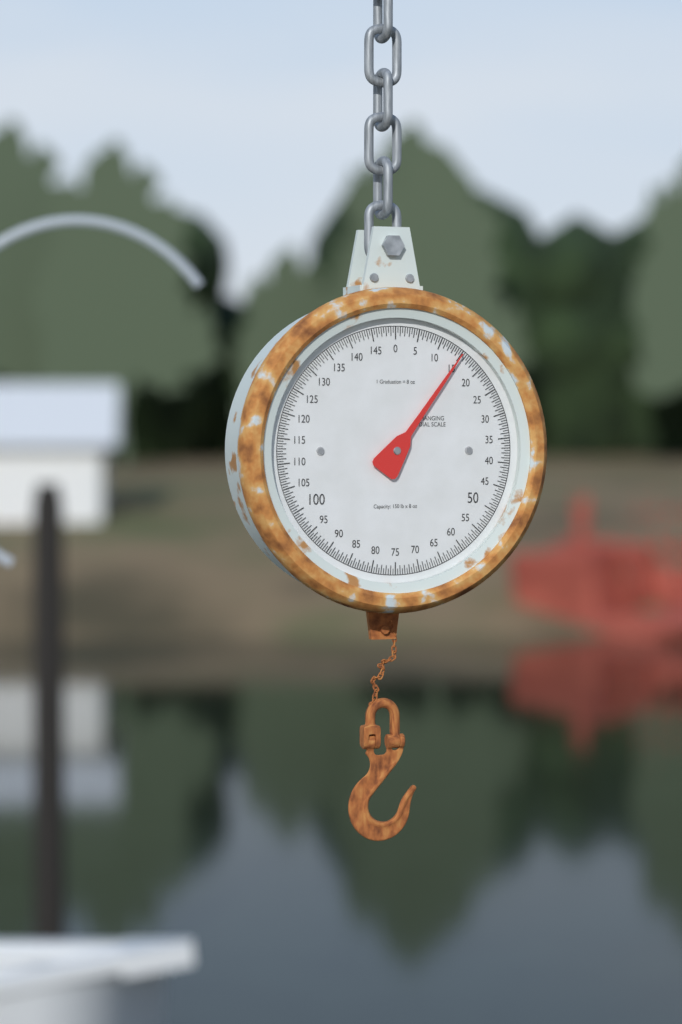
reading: 15.0 lb
